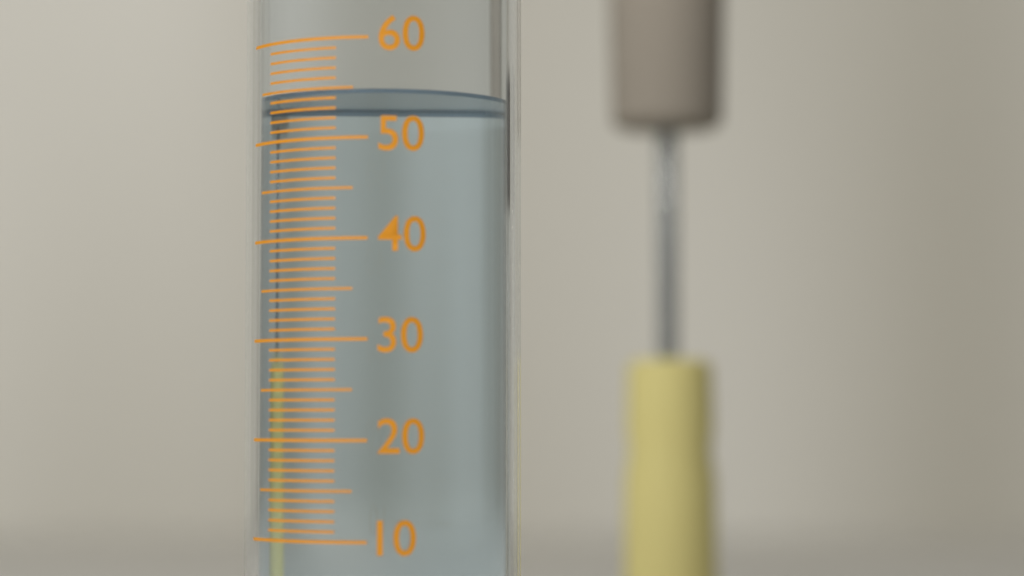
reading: 55 (no unit)
